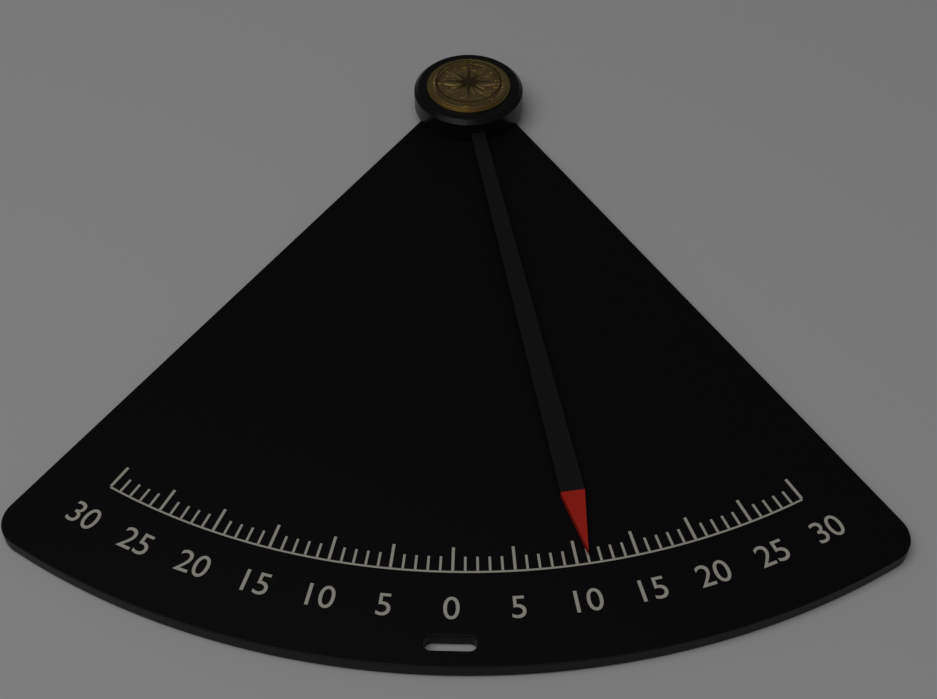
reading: 11 (no unit)
